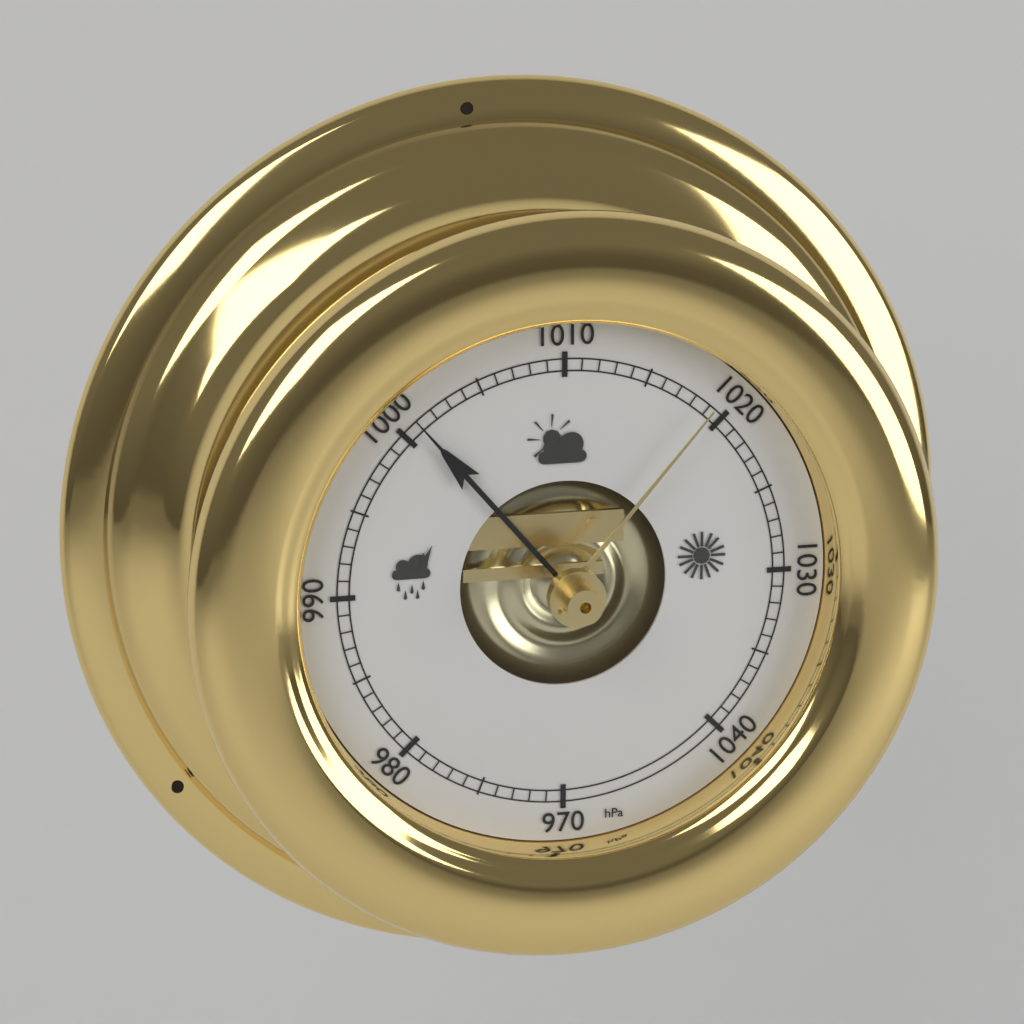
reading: 1001 hPa
